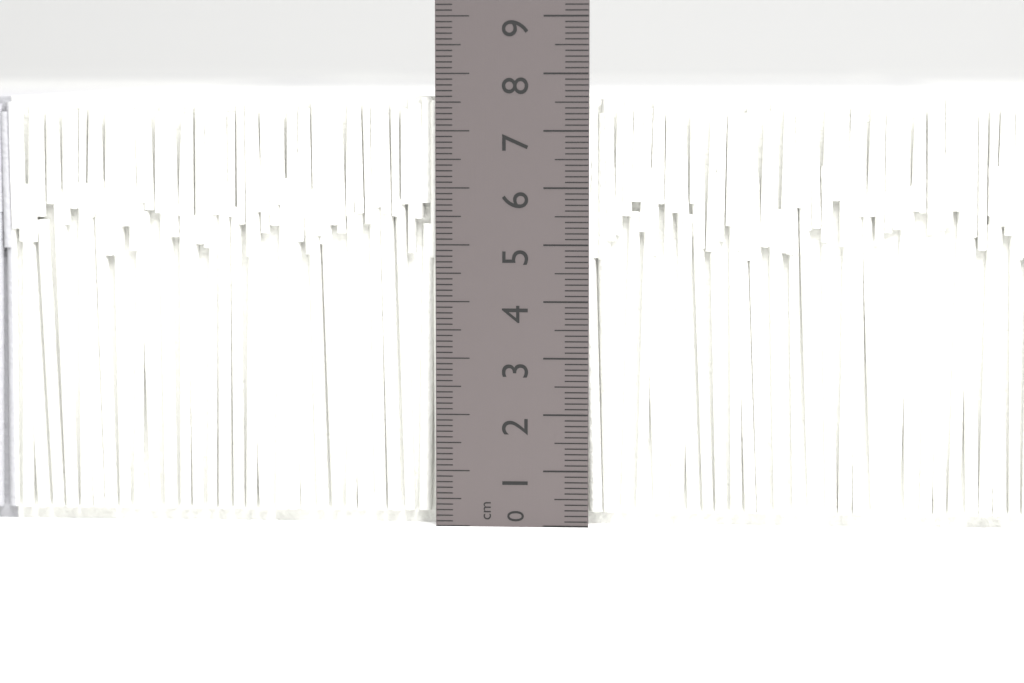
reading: 7.6 cm
